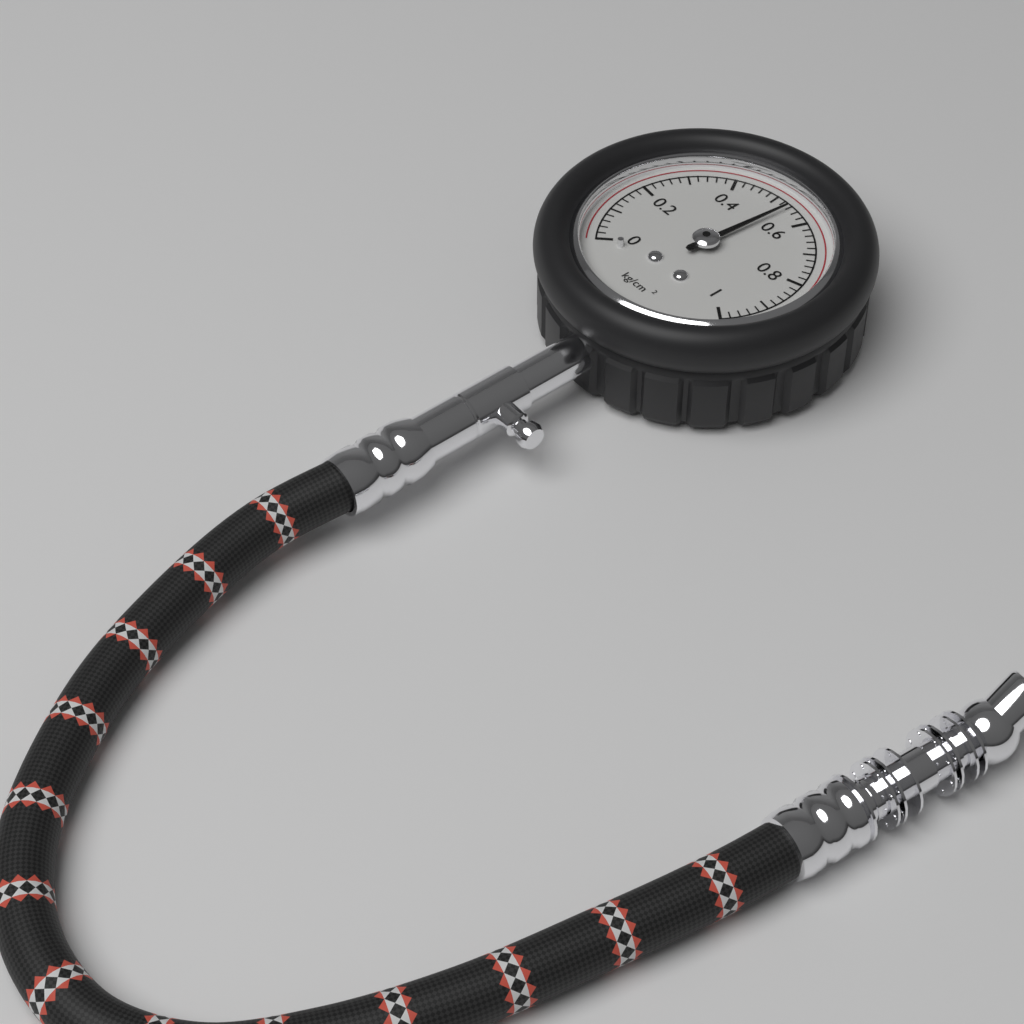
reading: 0.54 kg/cm²
